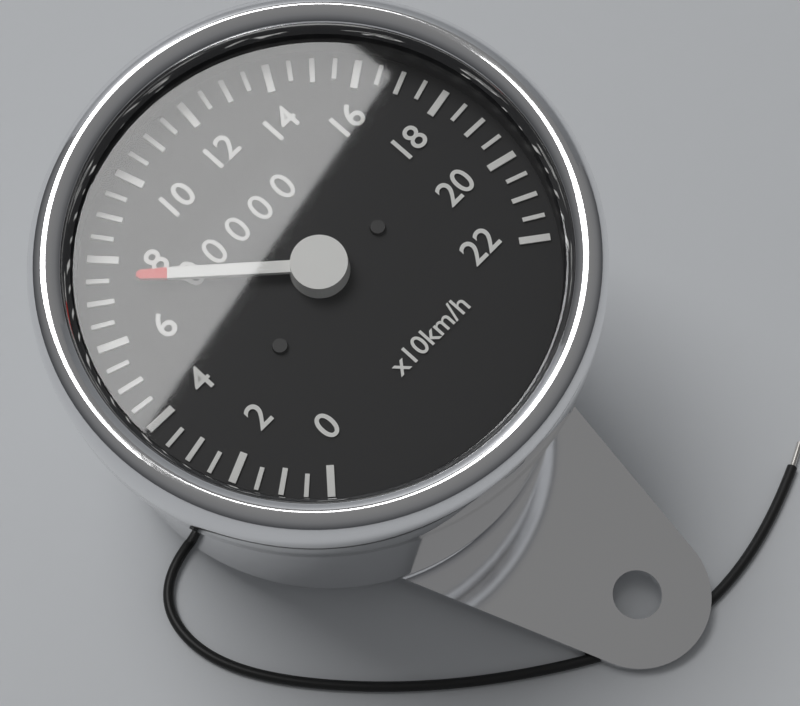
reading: 75 km/h
